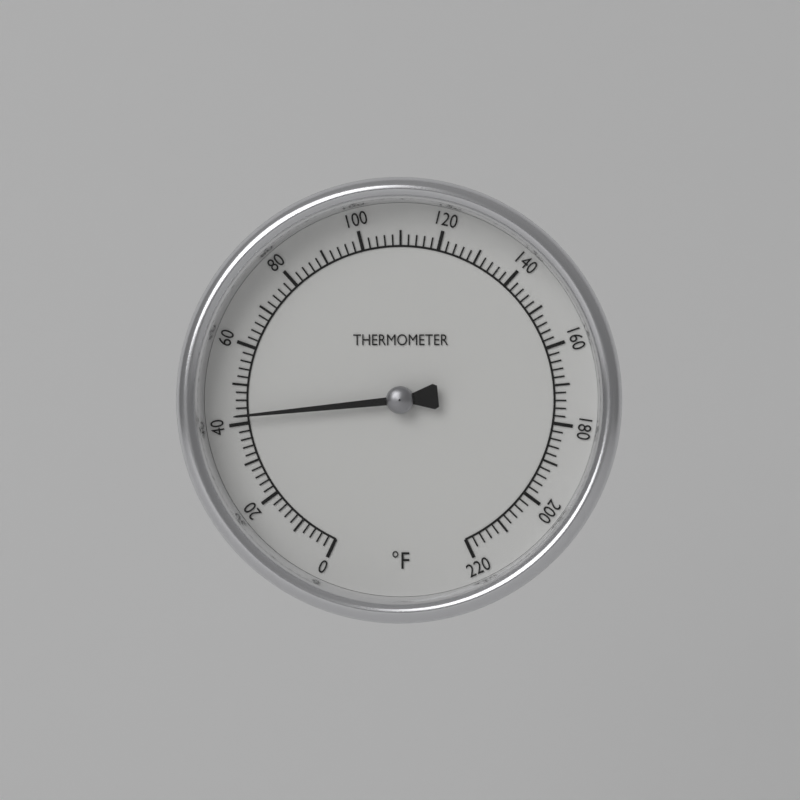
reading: 42 °F
